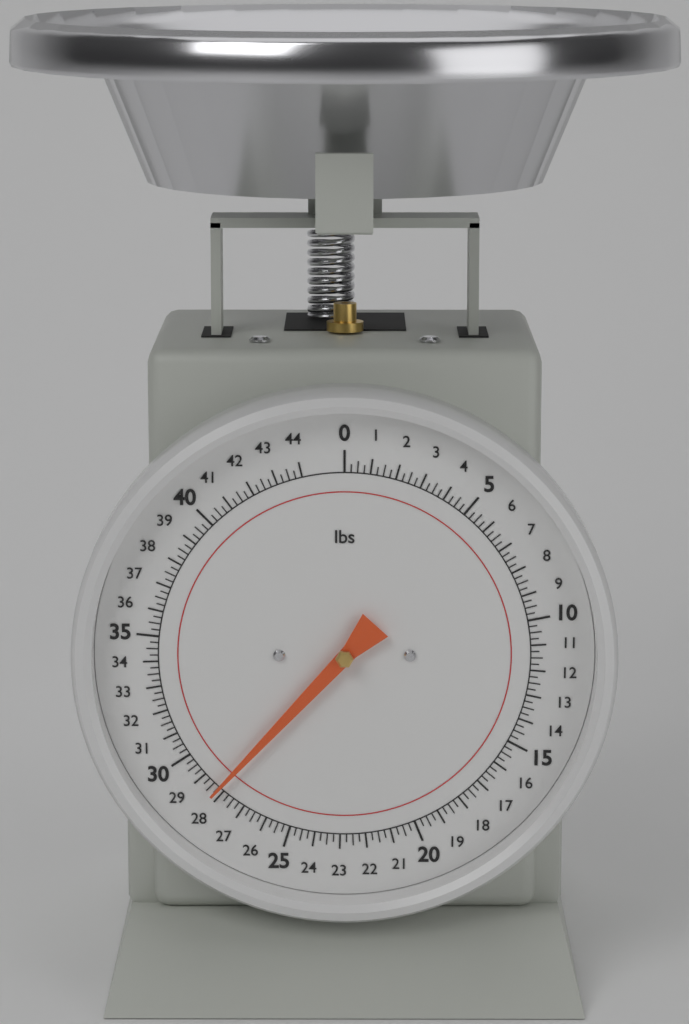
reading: 28.25 lbs
